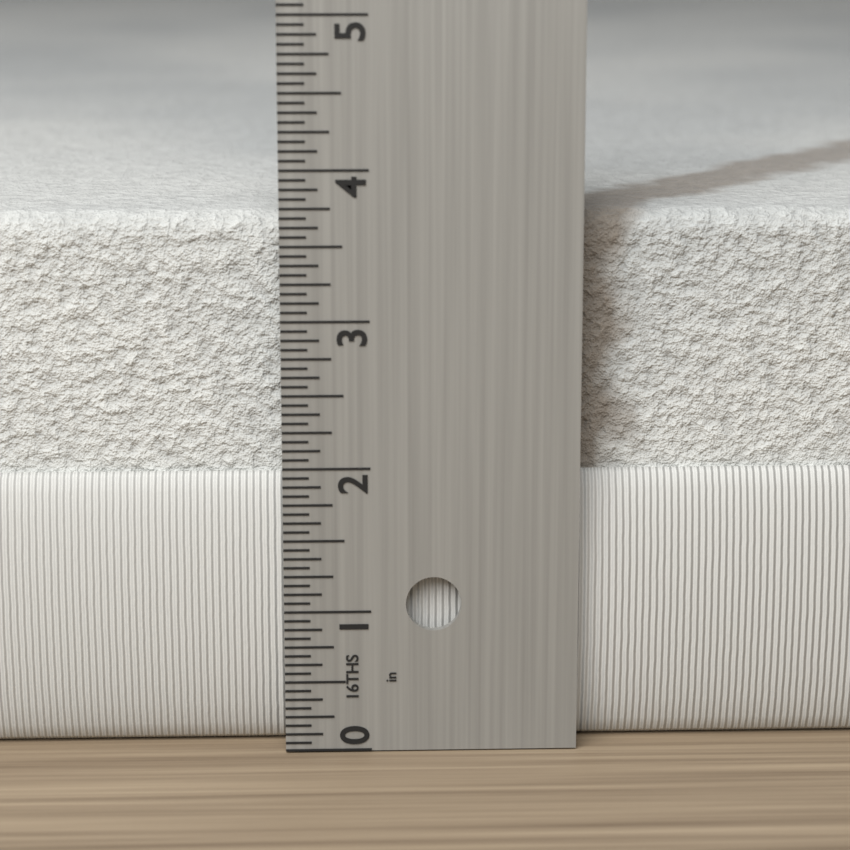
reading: 3.6875 in
